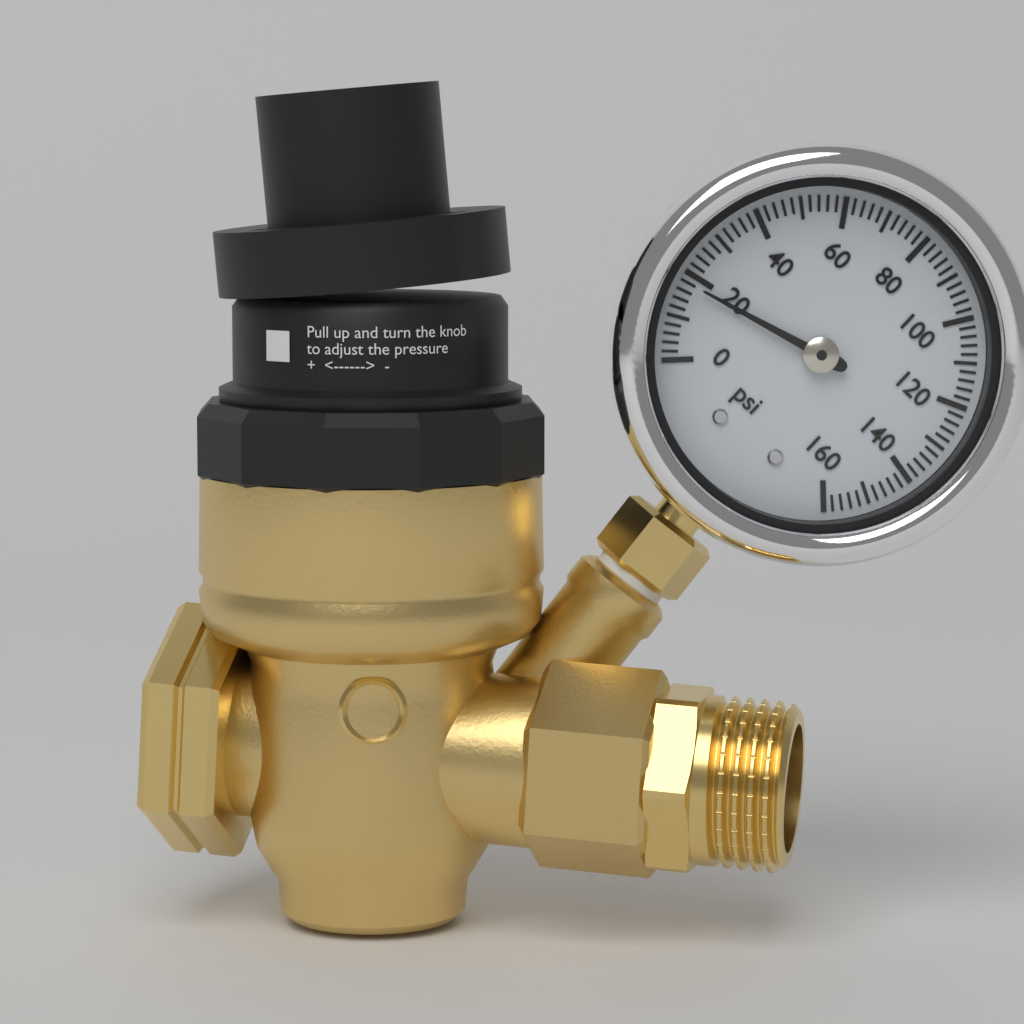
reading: 18 psi
